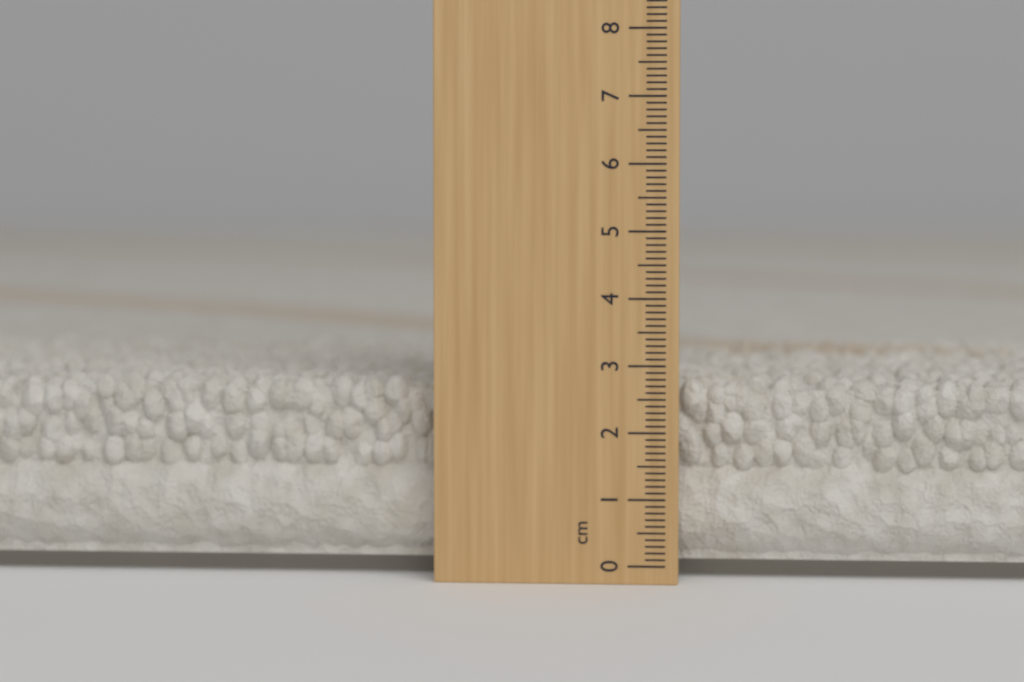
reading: 2.8 cm
